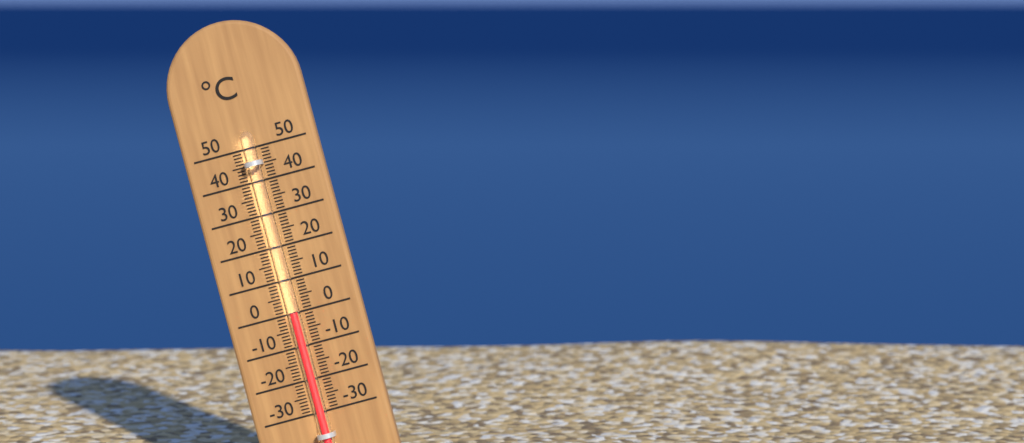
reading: 0 °C
